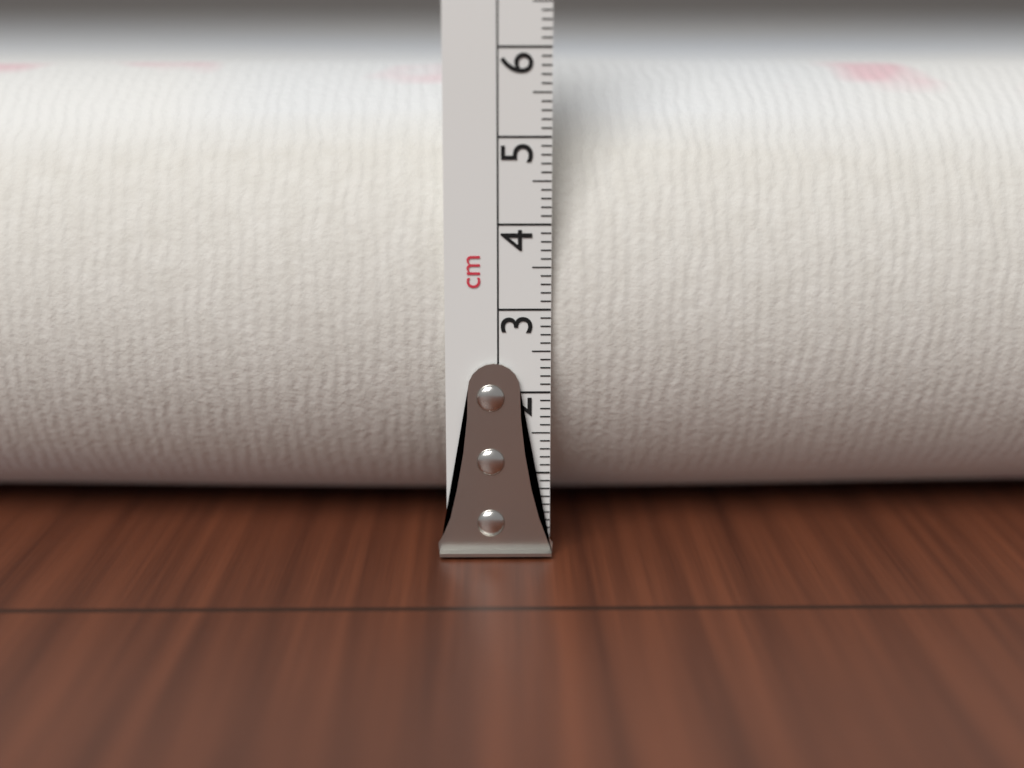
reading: 5.8 cm
